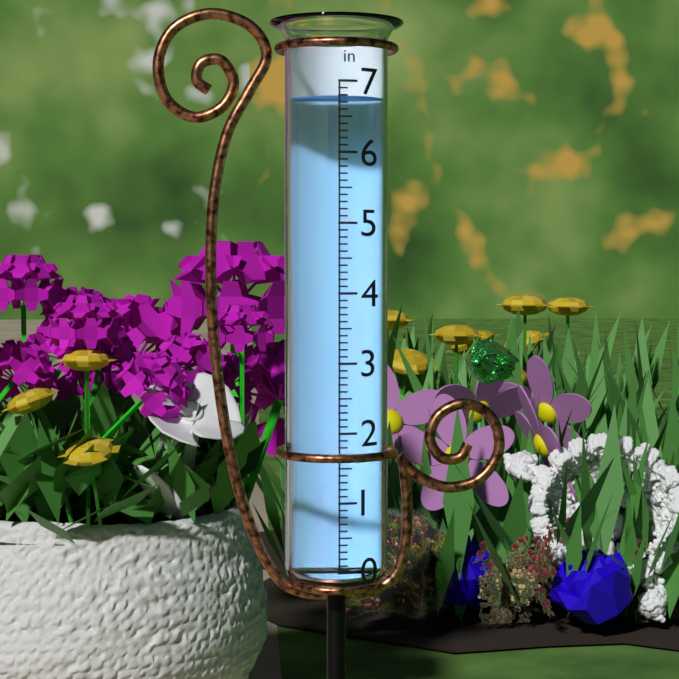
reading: 6.8 in
